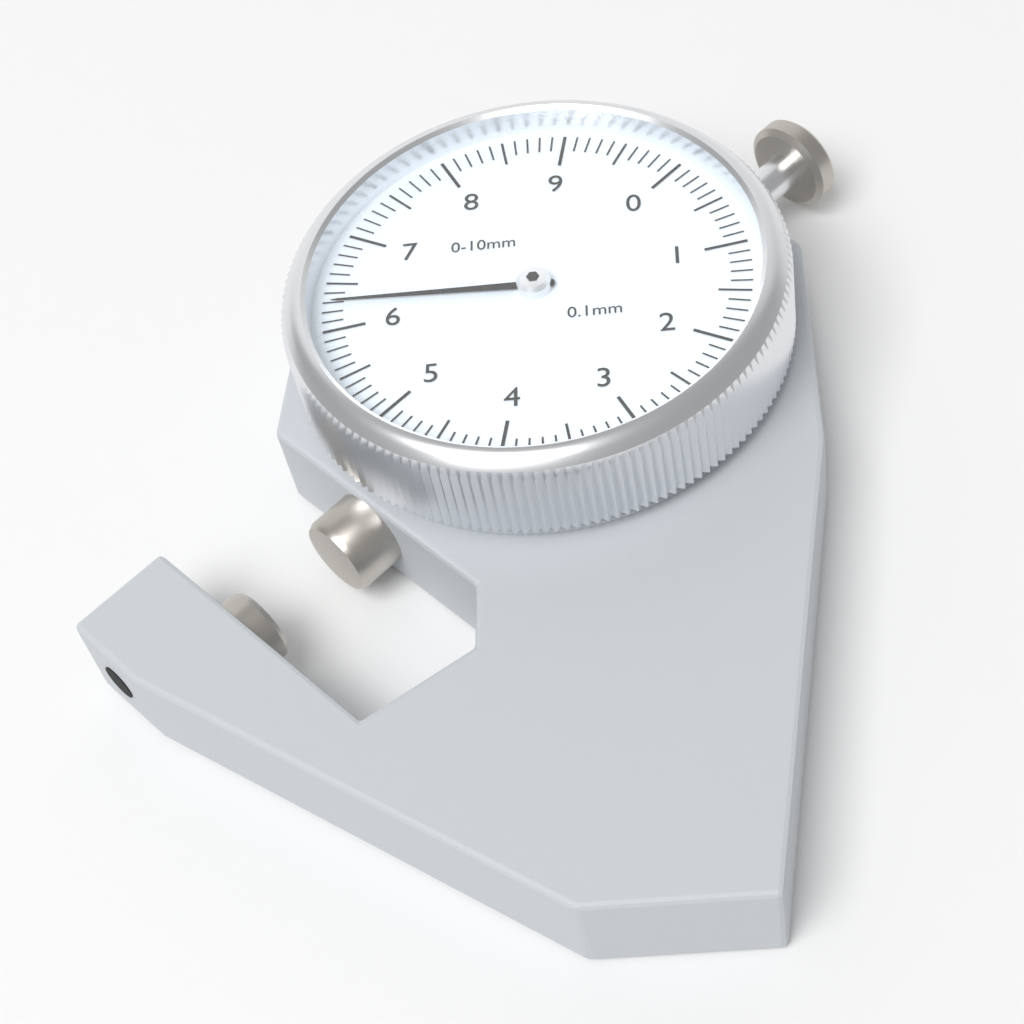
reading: 6.3 mm
